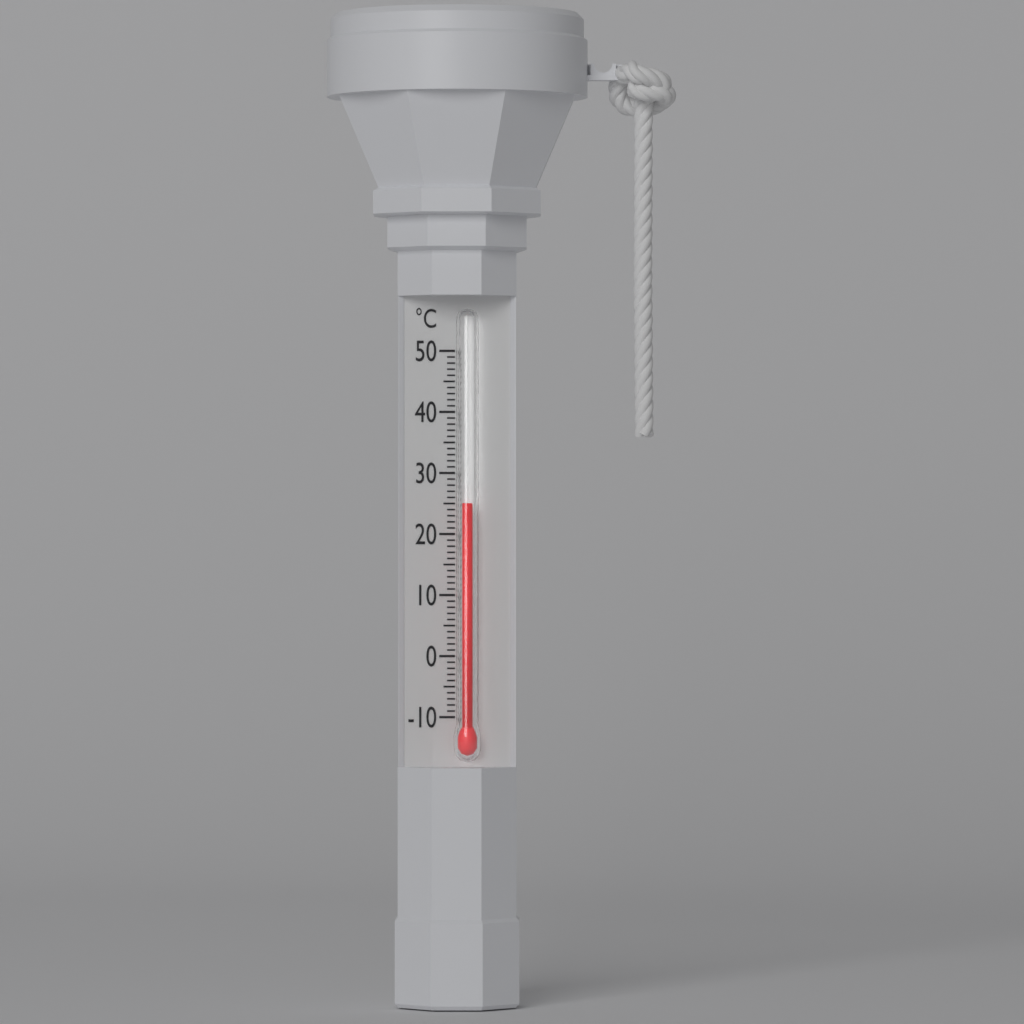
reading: 25 °C
